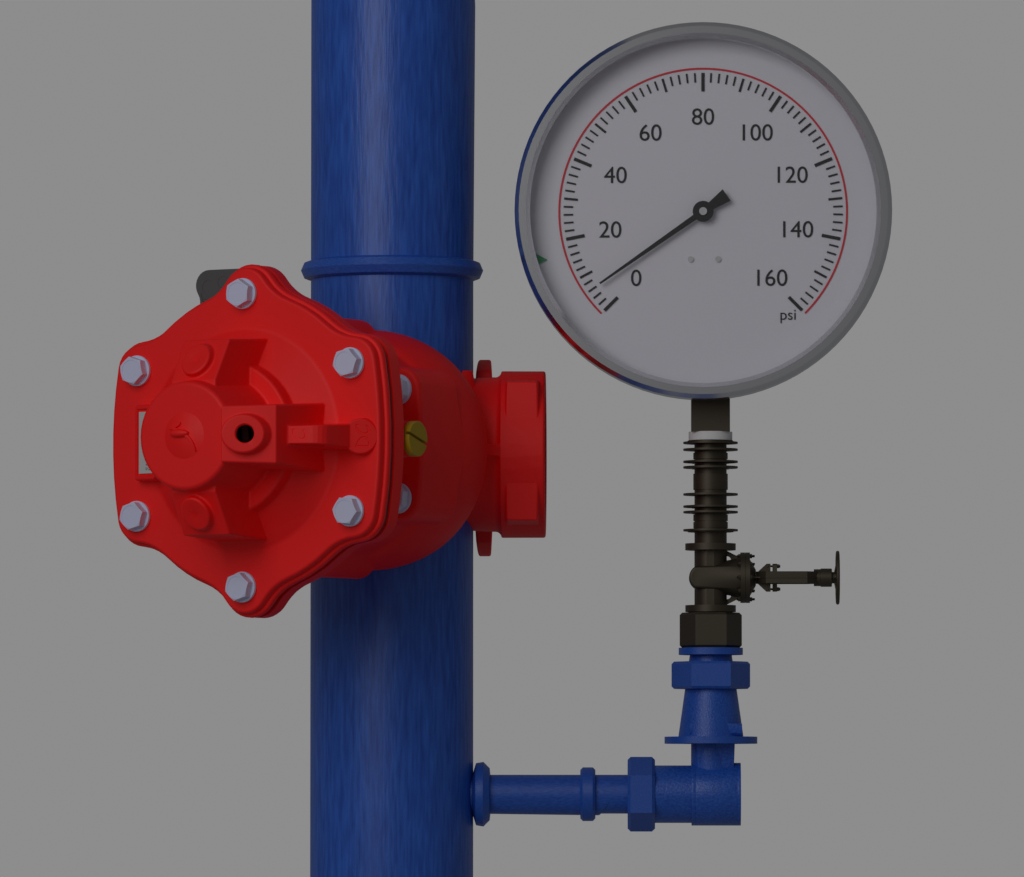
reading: 6 psi
